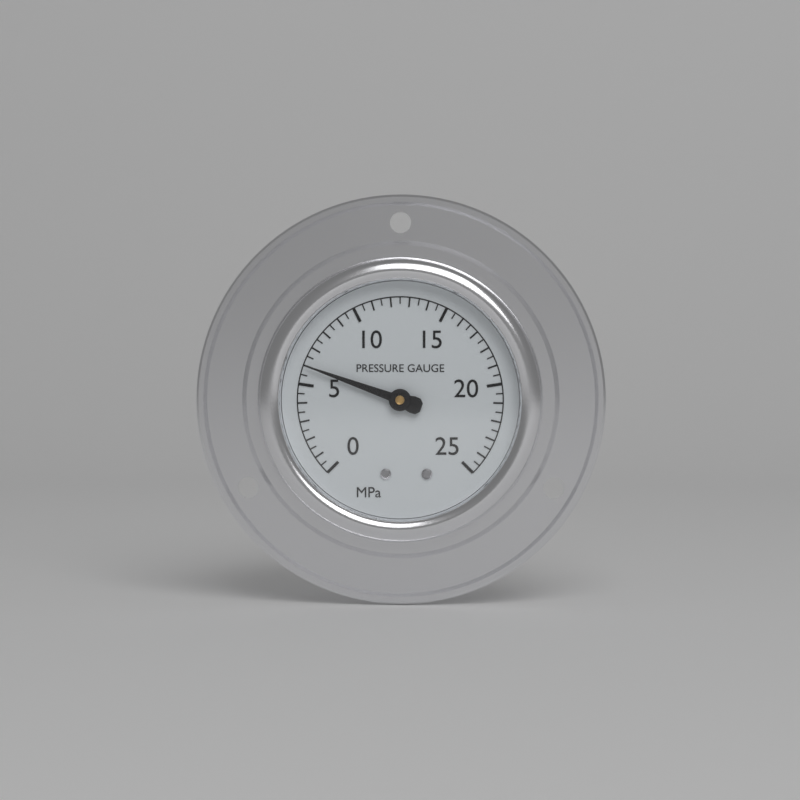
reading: 6.0 MPa
